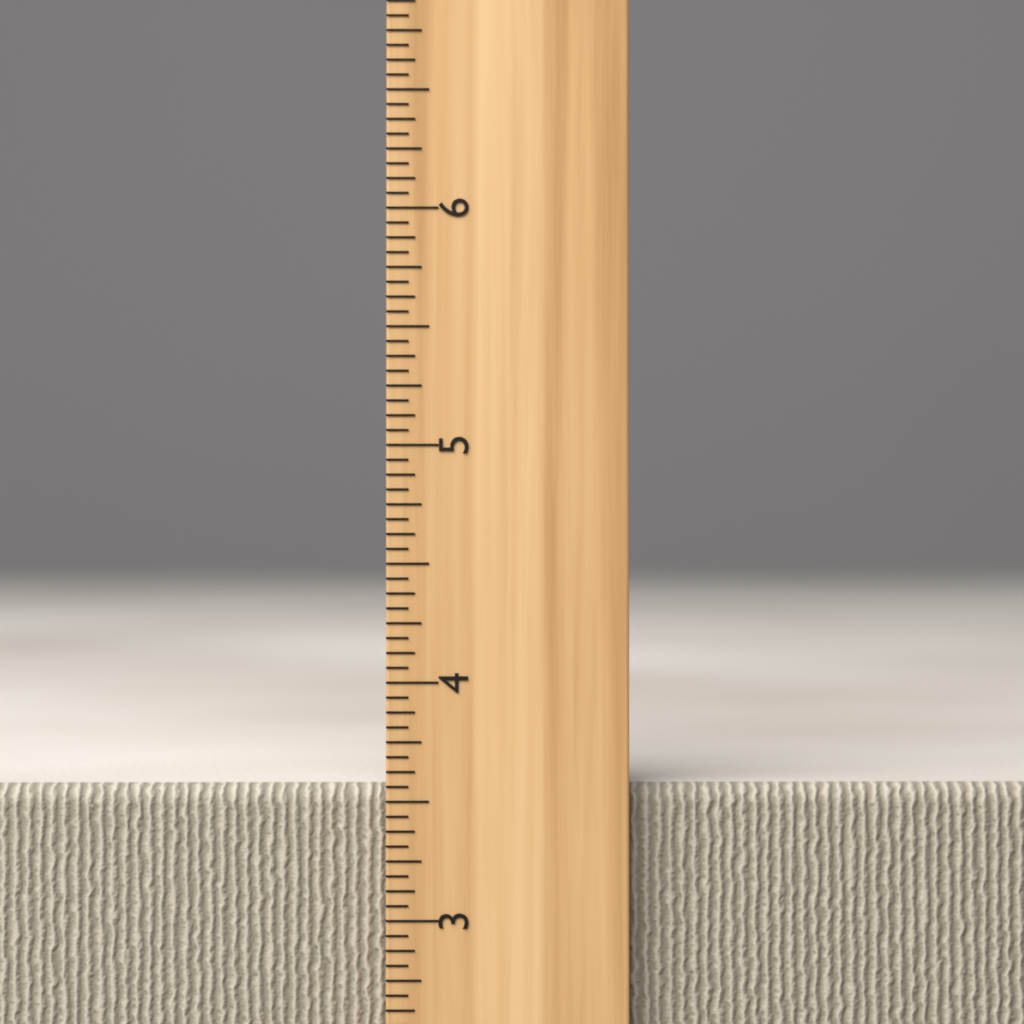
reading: 3.5625 inch
